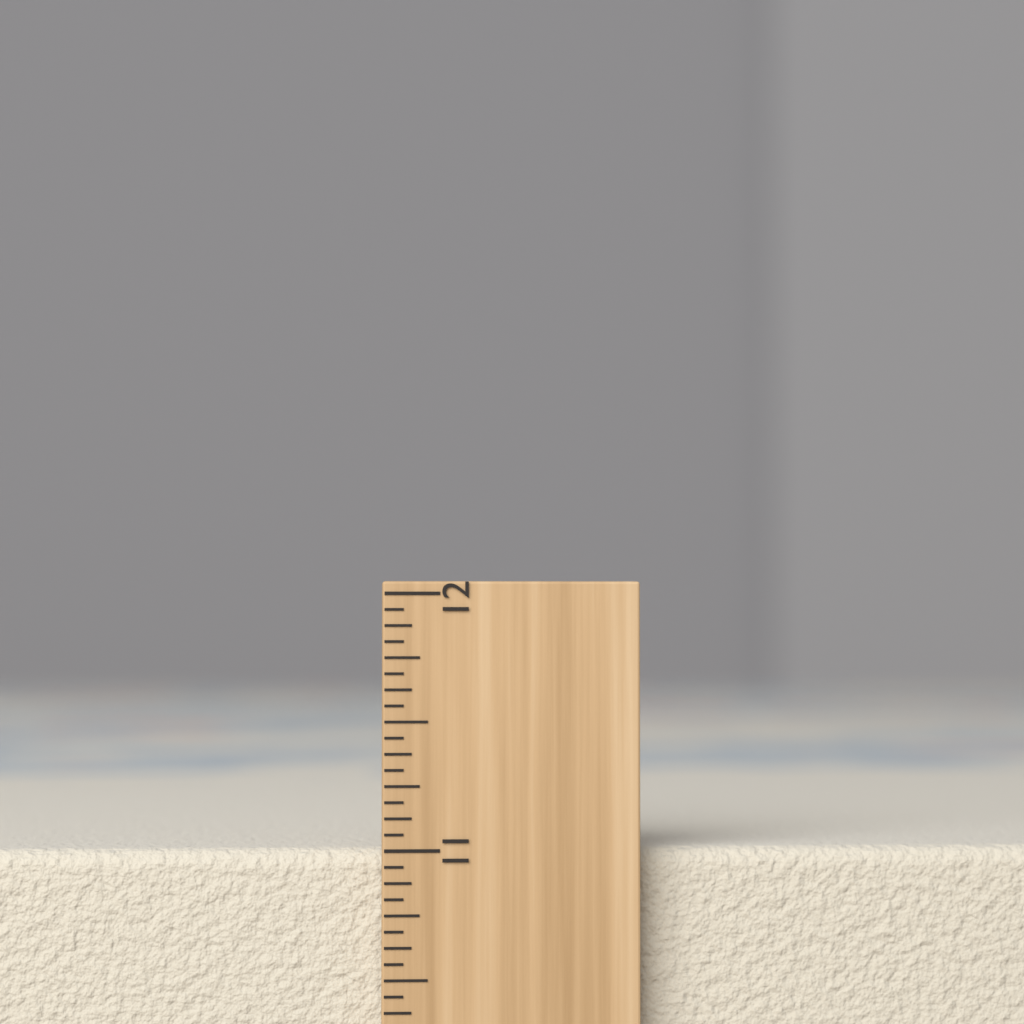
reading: 11.0000 inch
